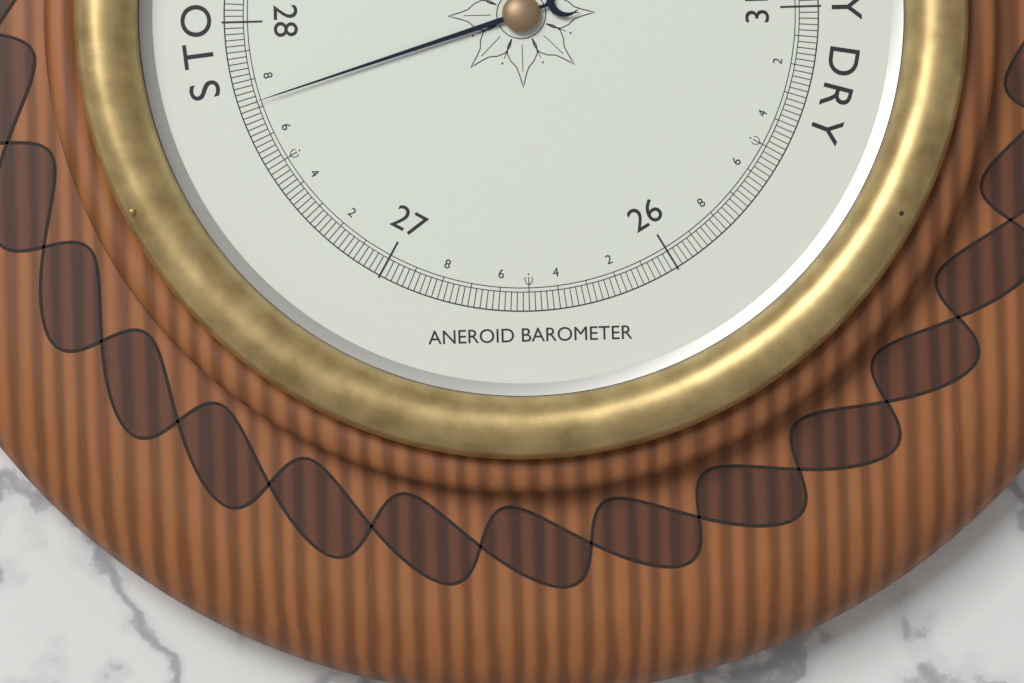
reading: 27.72 inHg
